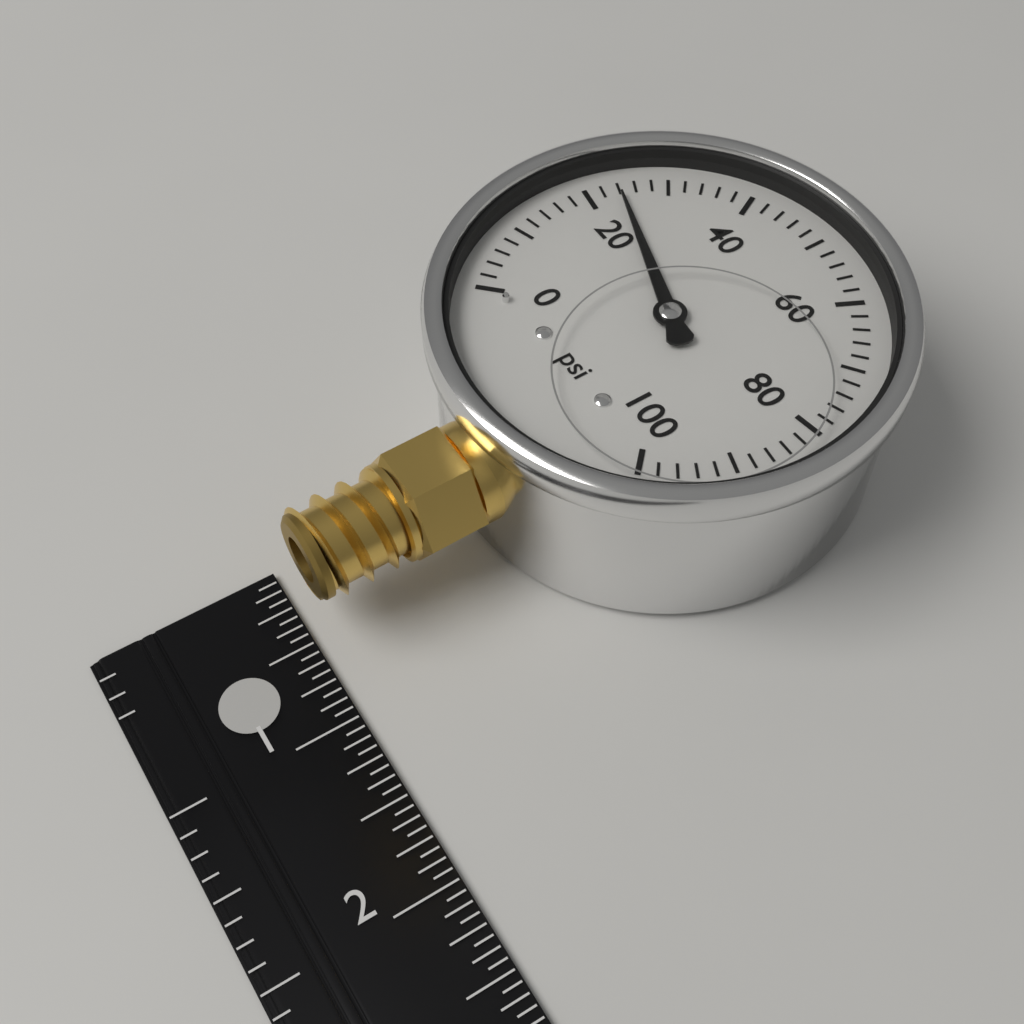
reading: 24 psi
